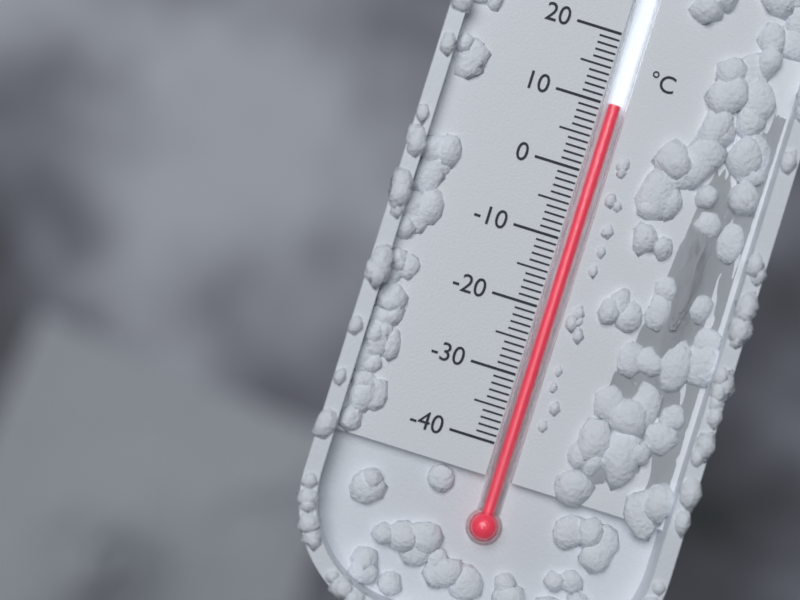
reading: 10 °C
